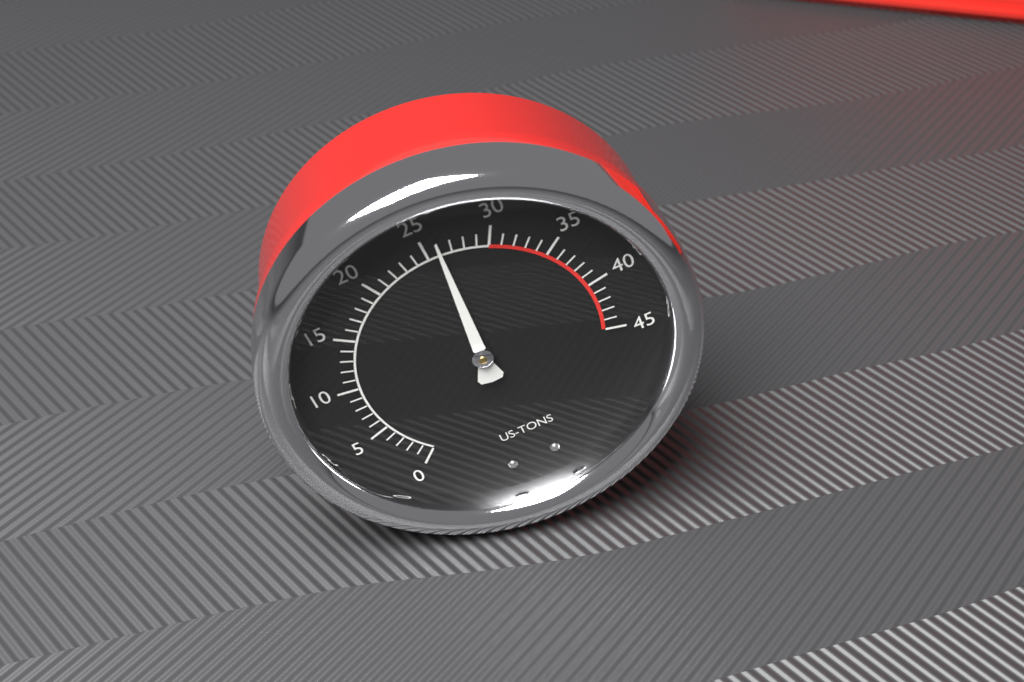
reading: 26 US tons
